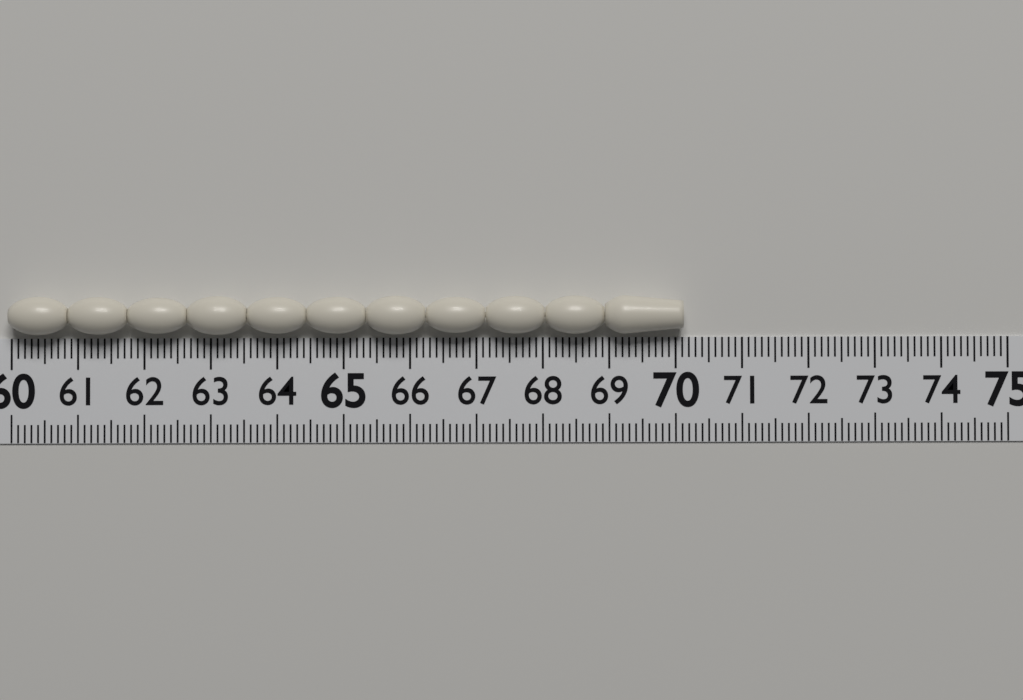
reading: 70.1 (no unit)
